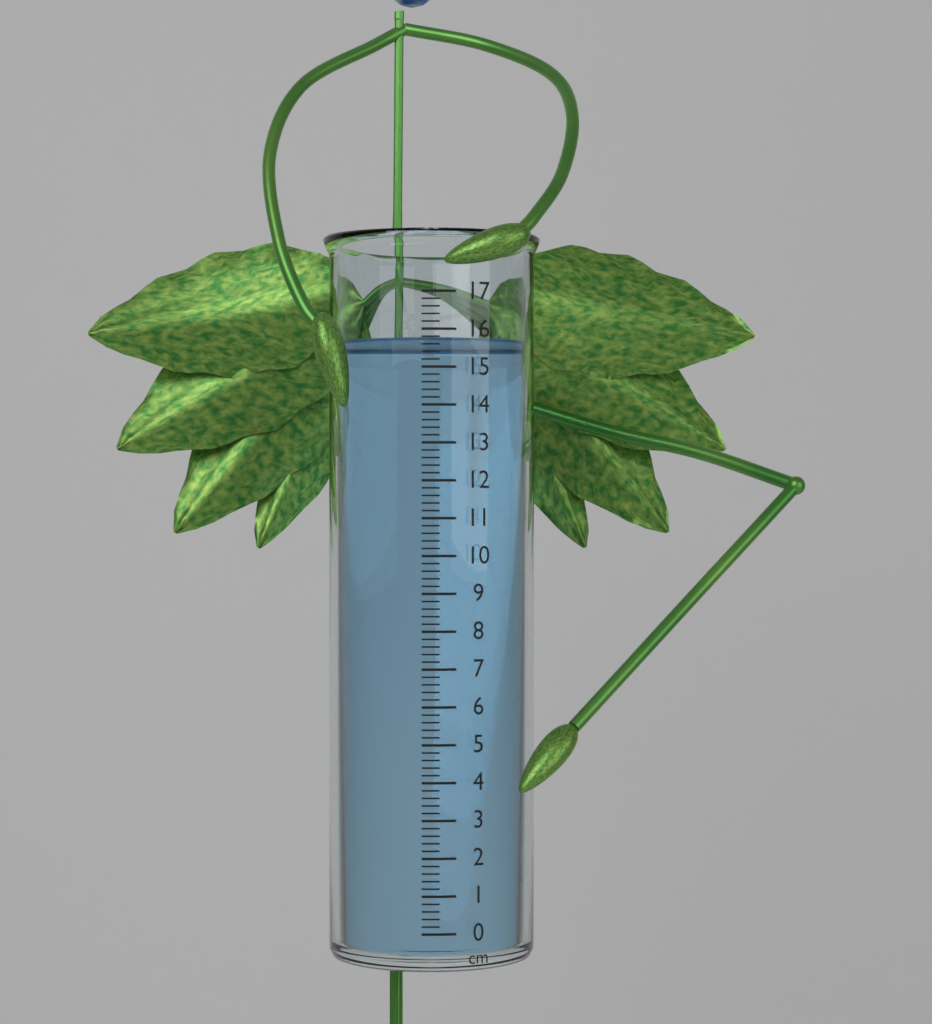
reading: 15.8 cm
